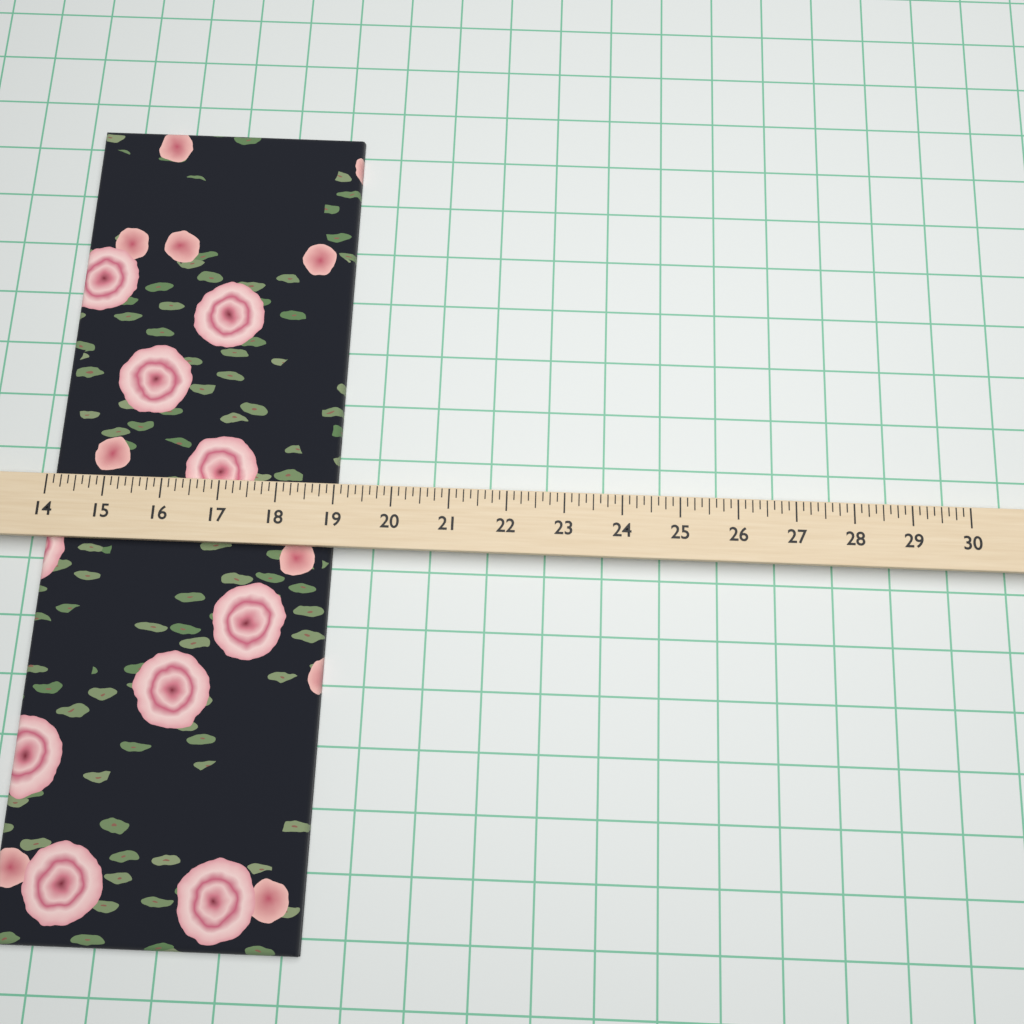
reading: 19.000 (no unit)
